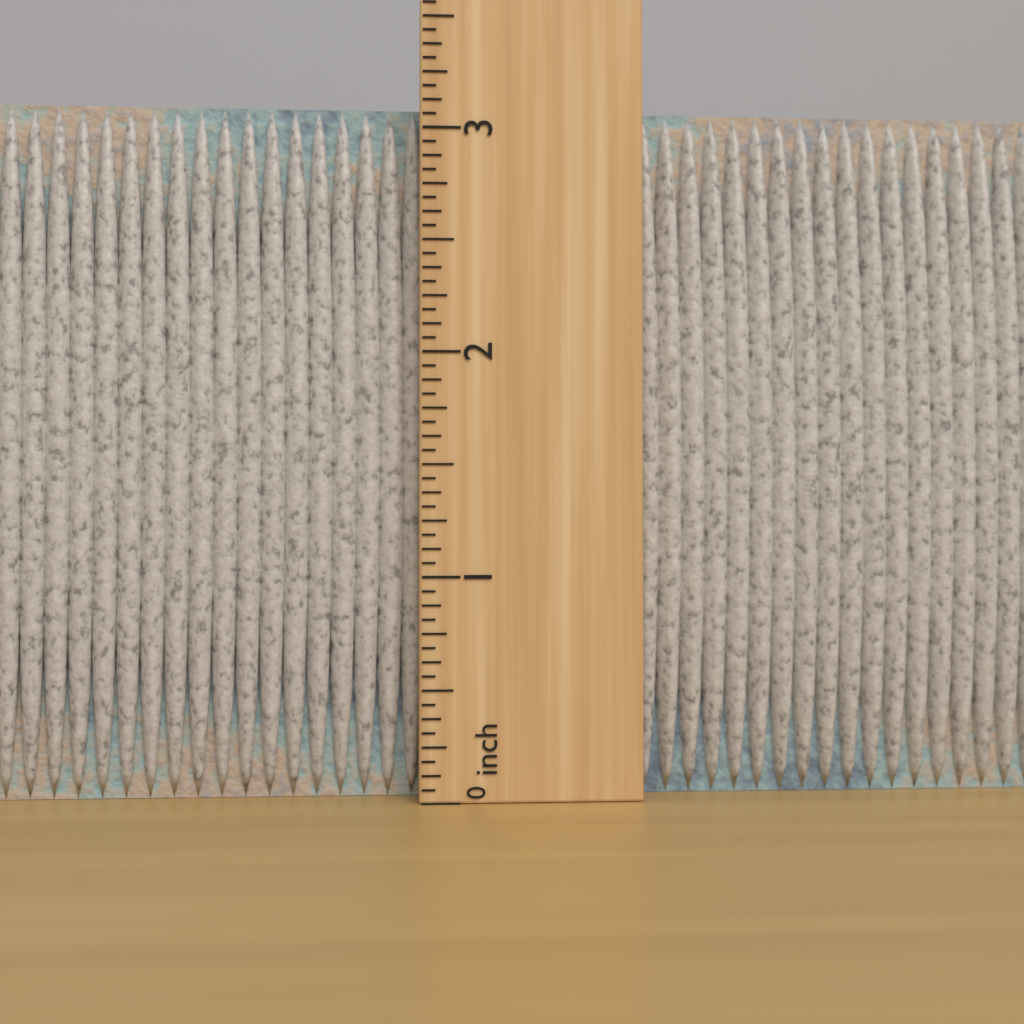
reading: 3.1250 inch
